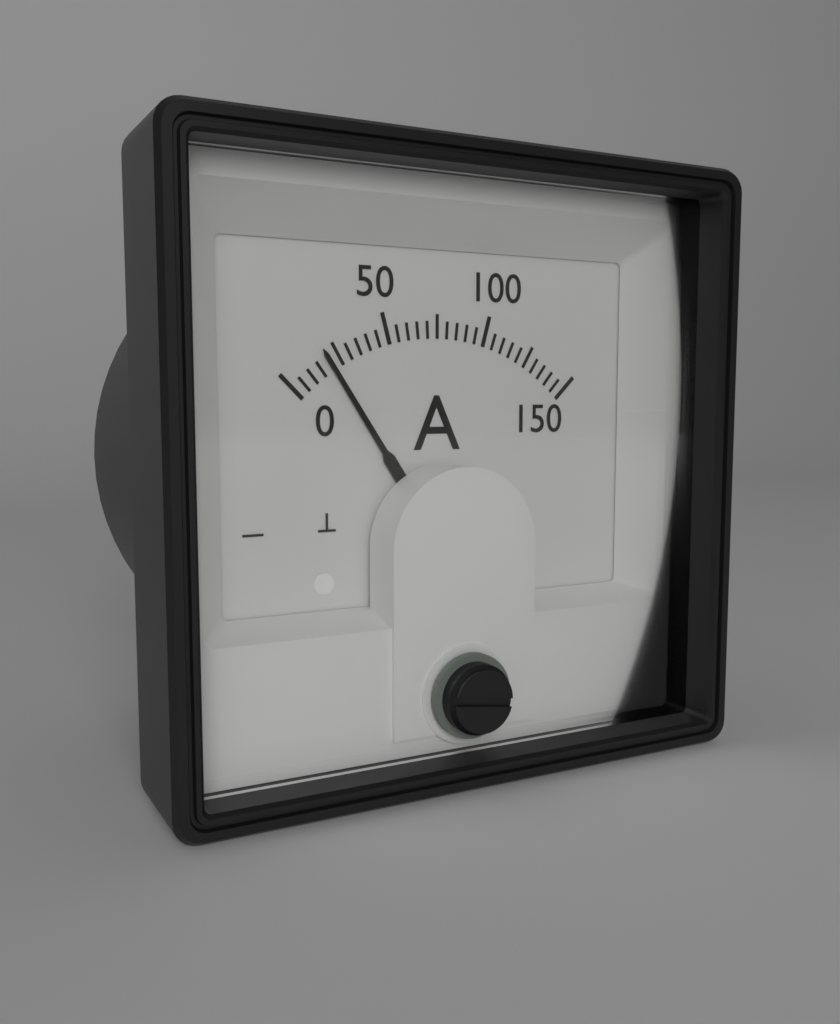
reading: 20 A
